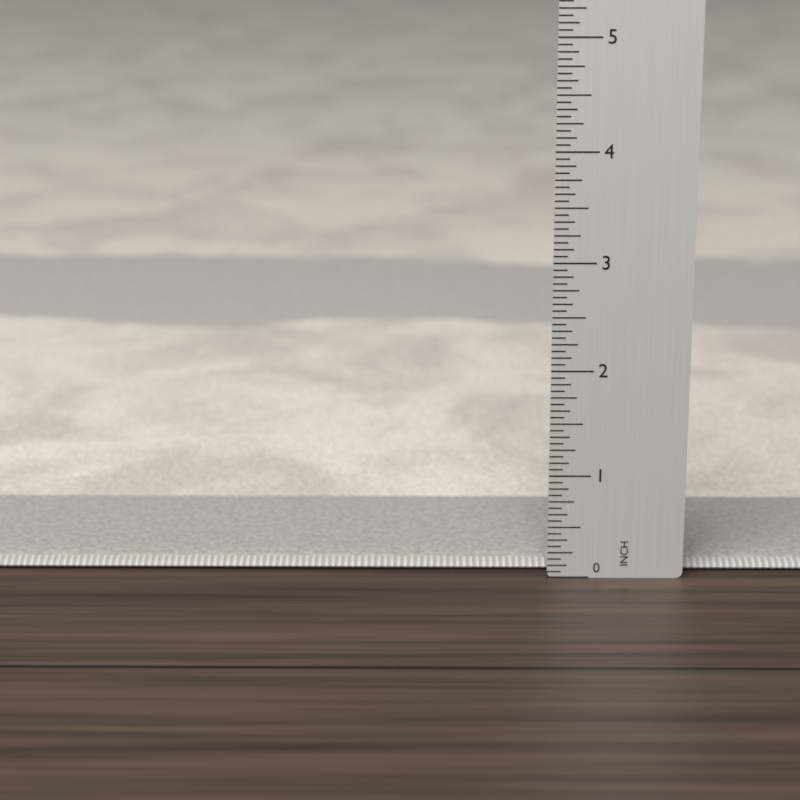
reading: 0.1250 in
